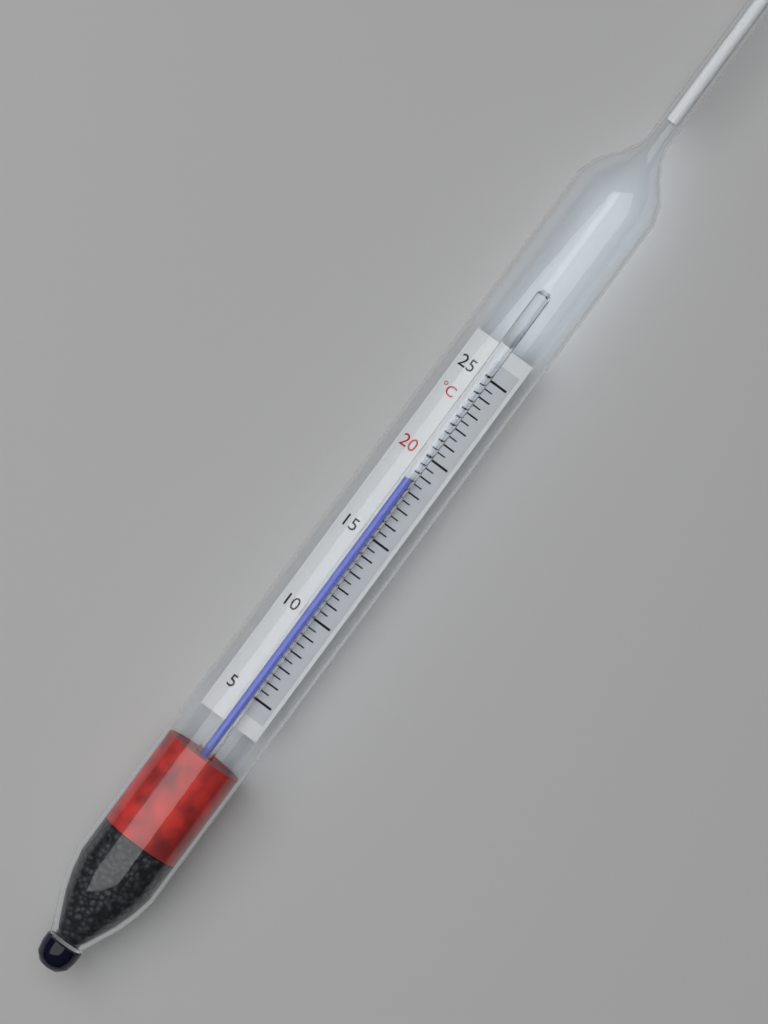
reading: 18.5 °C
